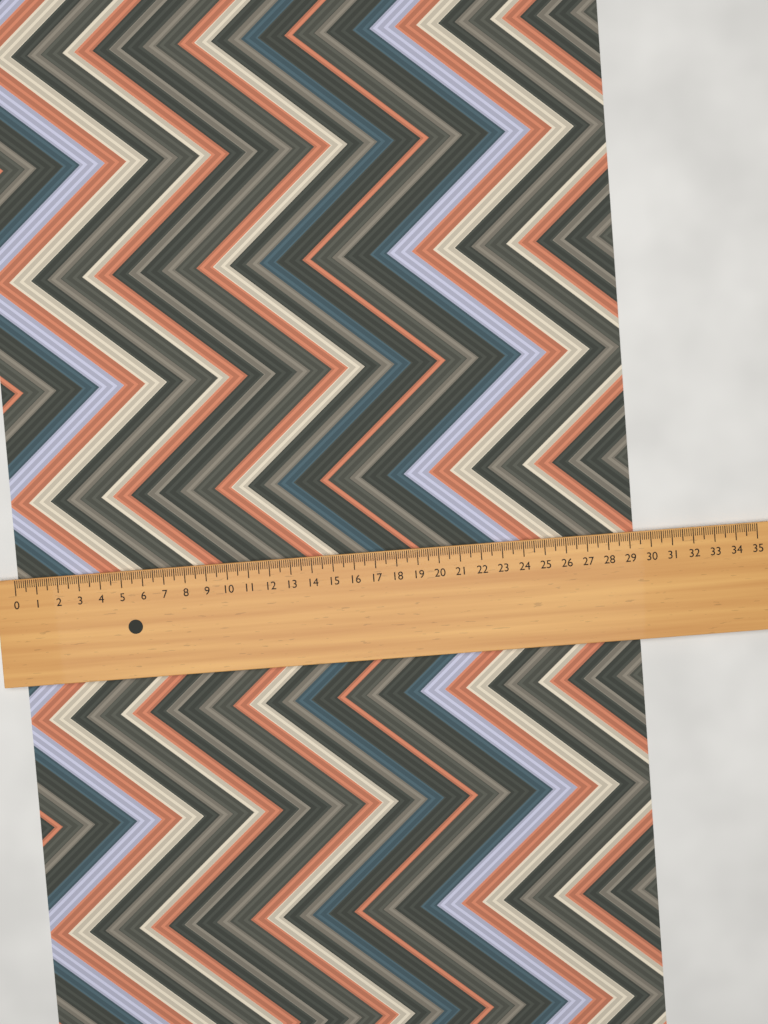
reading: 29.3 (no unit)
